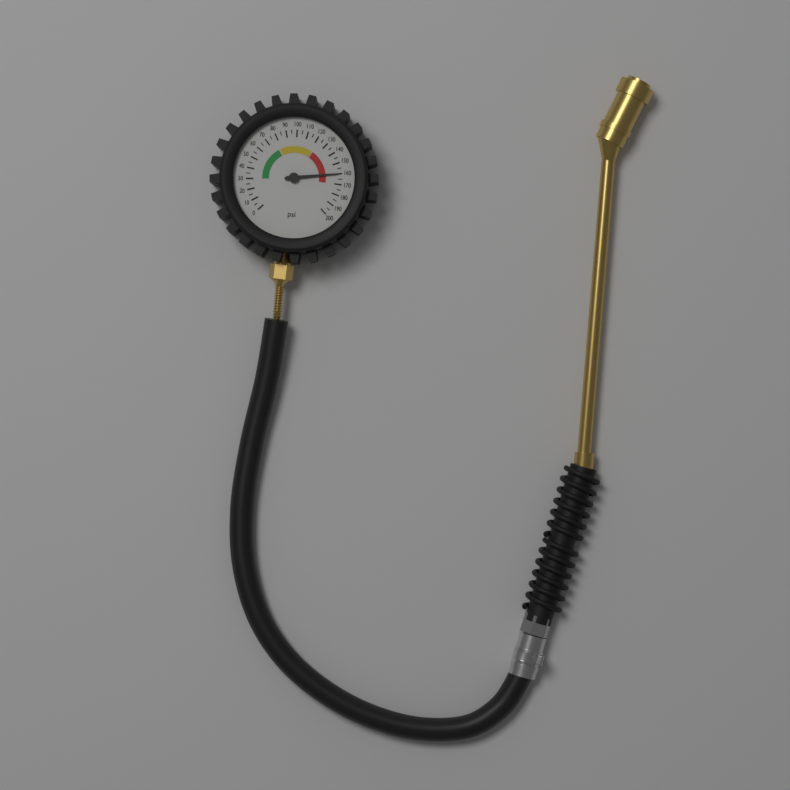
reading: 160 psi
